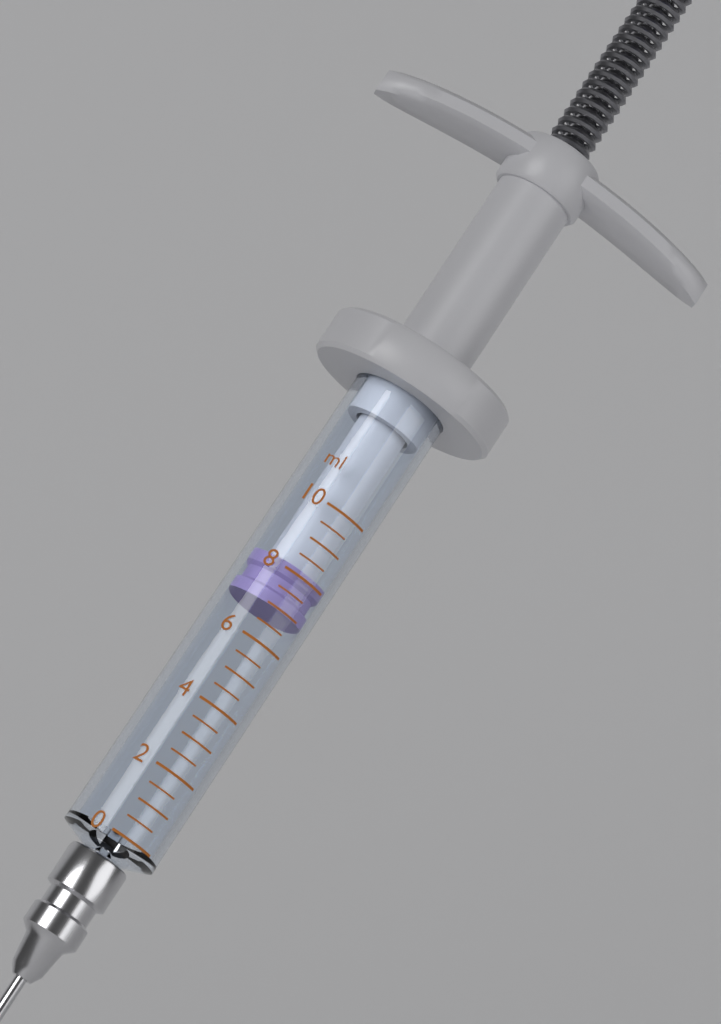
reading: 7.0 ml
